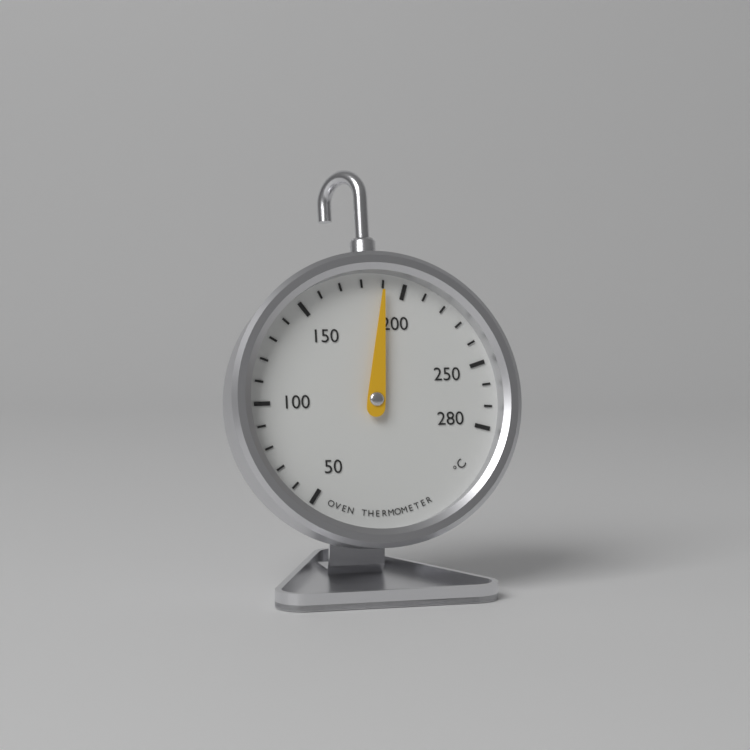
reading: 190 °C
